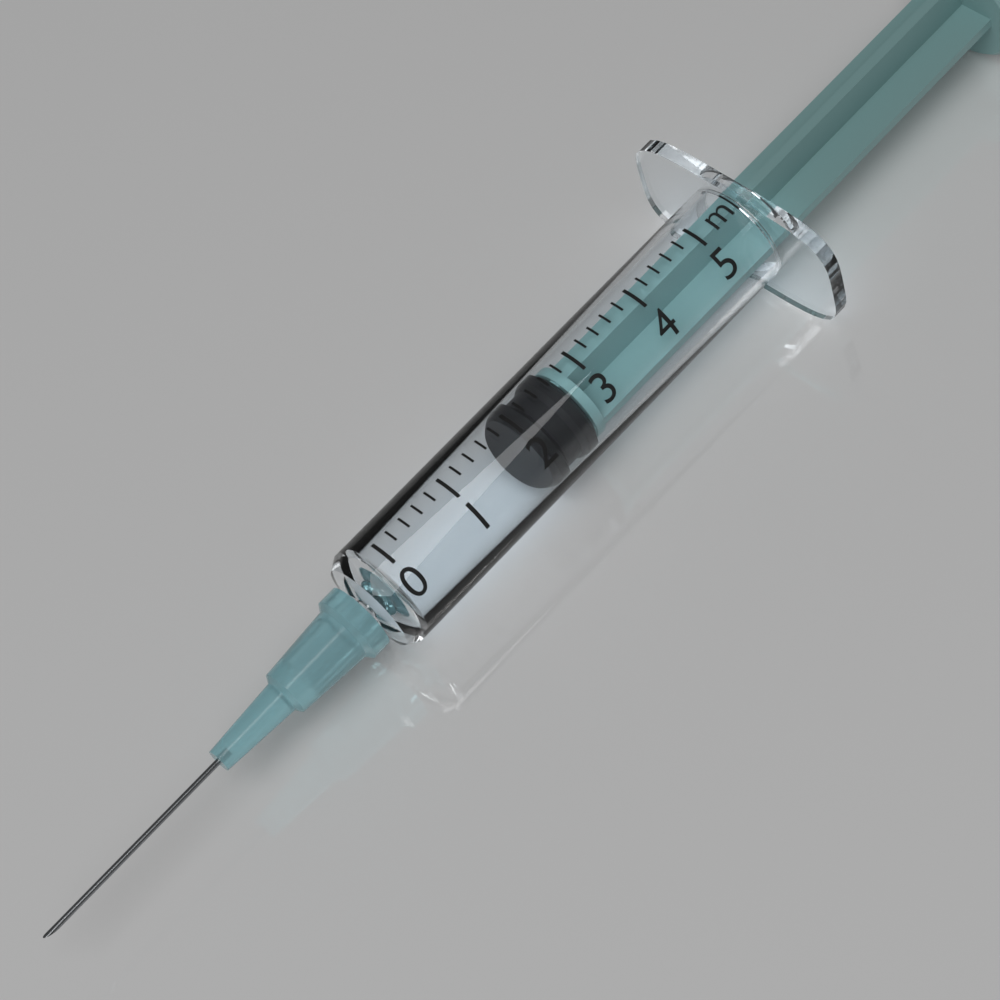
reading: 2.0 ml
